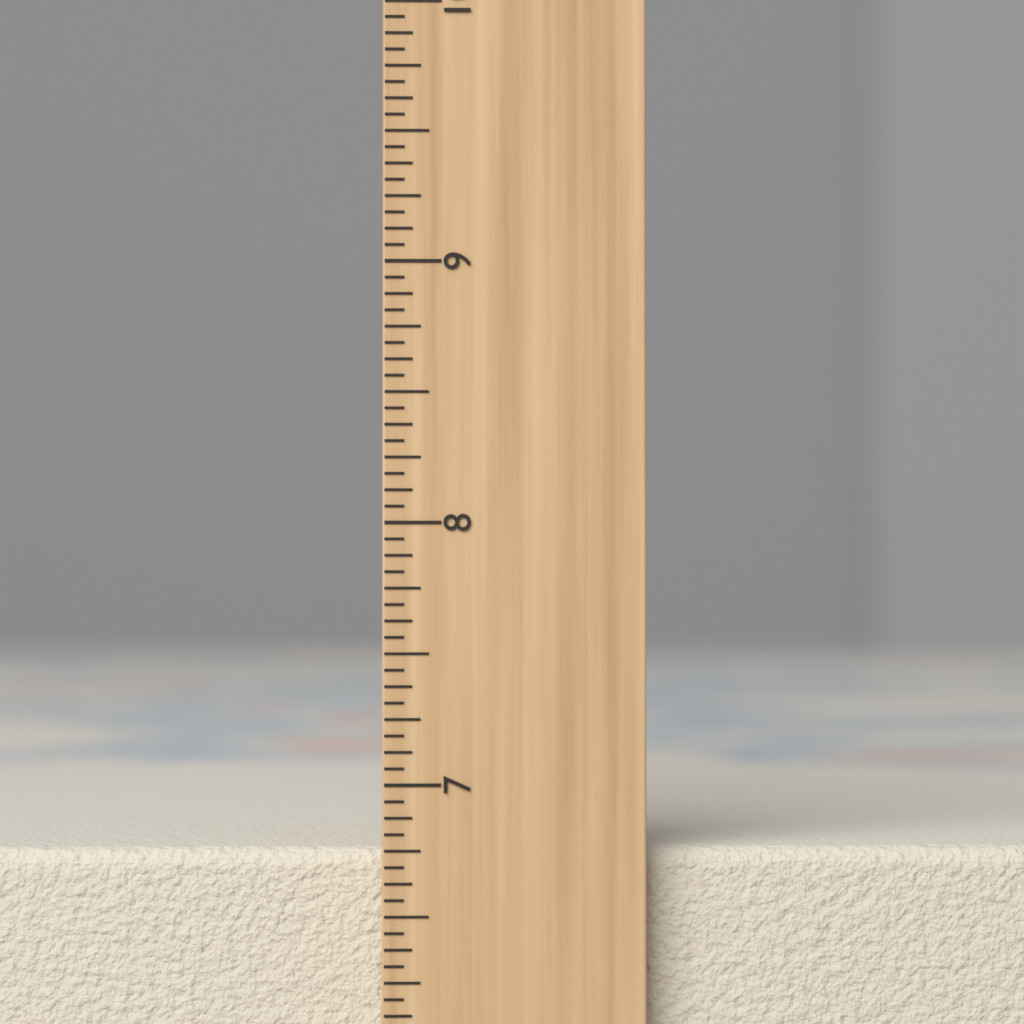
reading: 6.7500 inch
